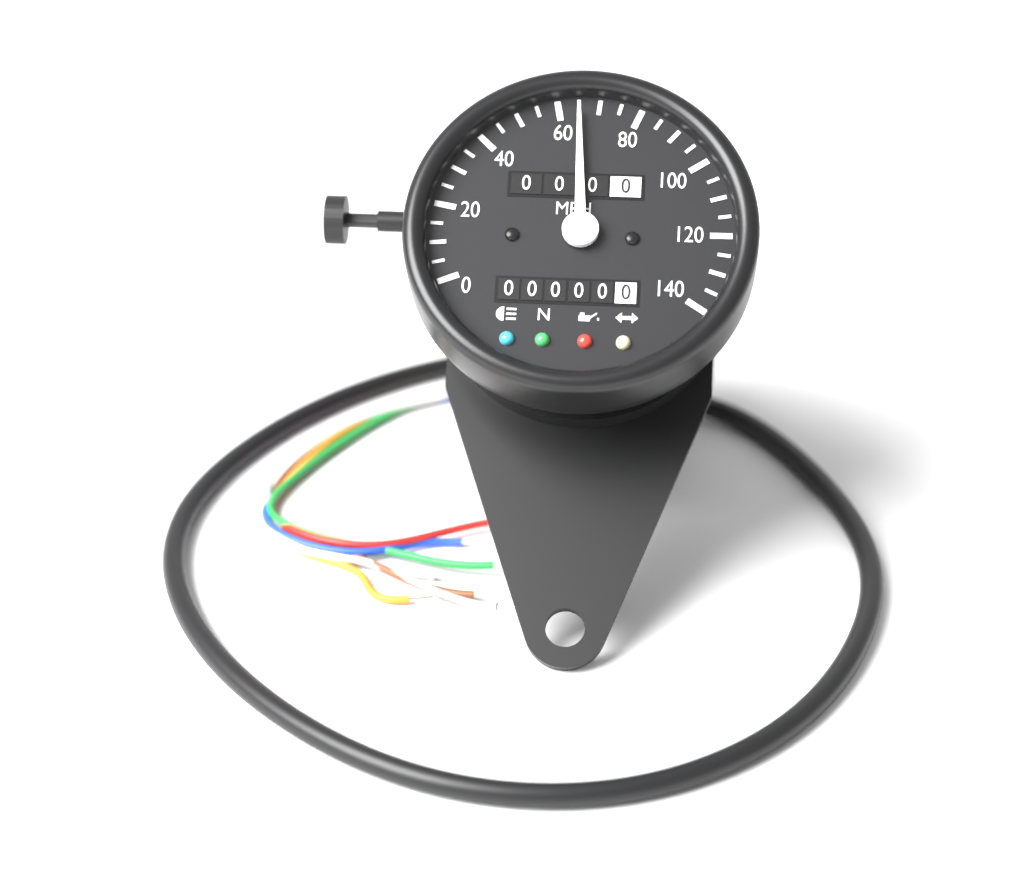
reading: 65 mph
